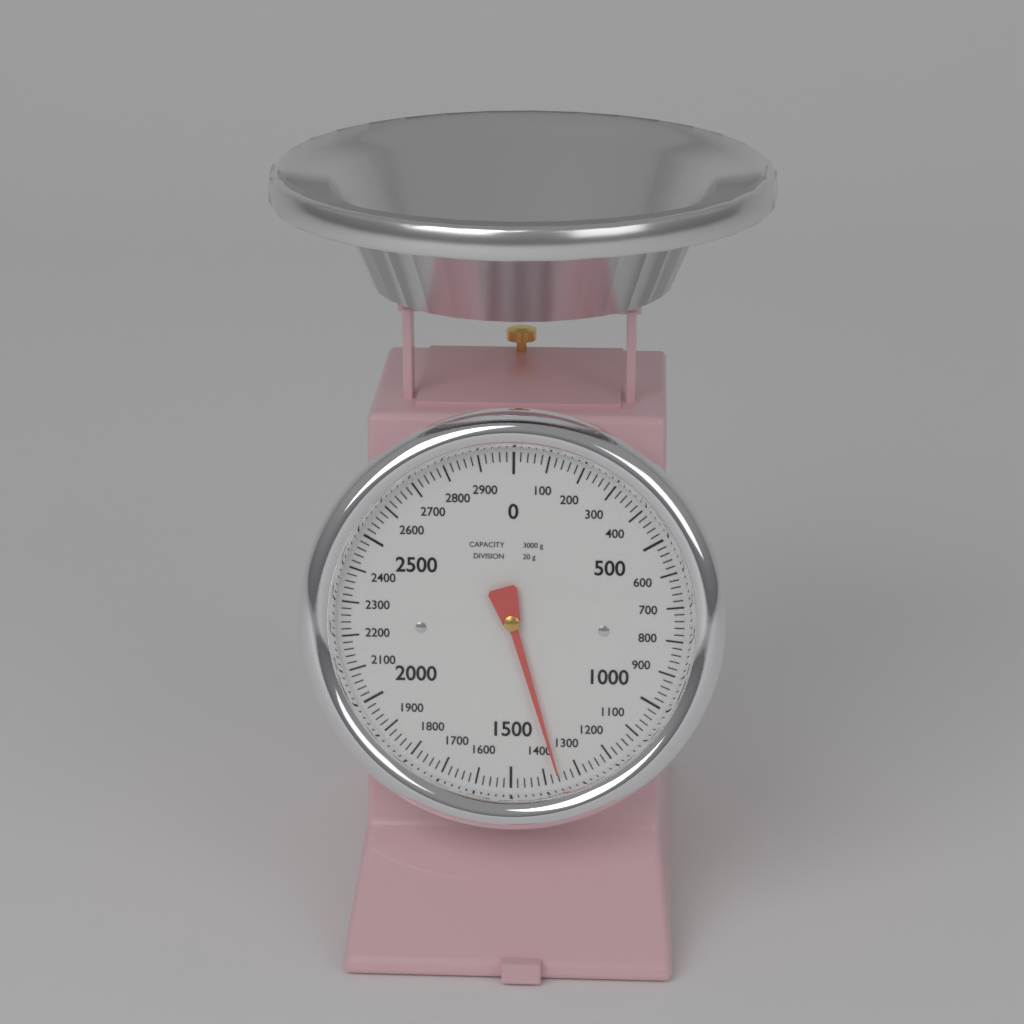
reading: 1360 g
